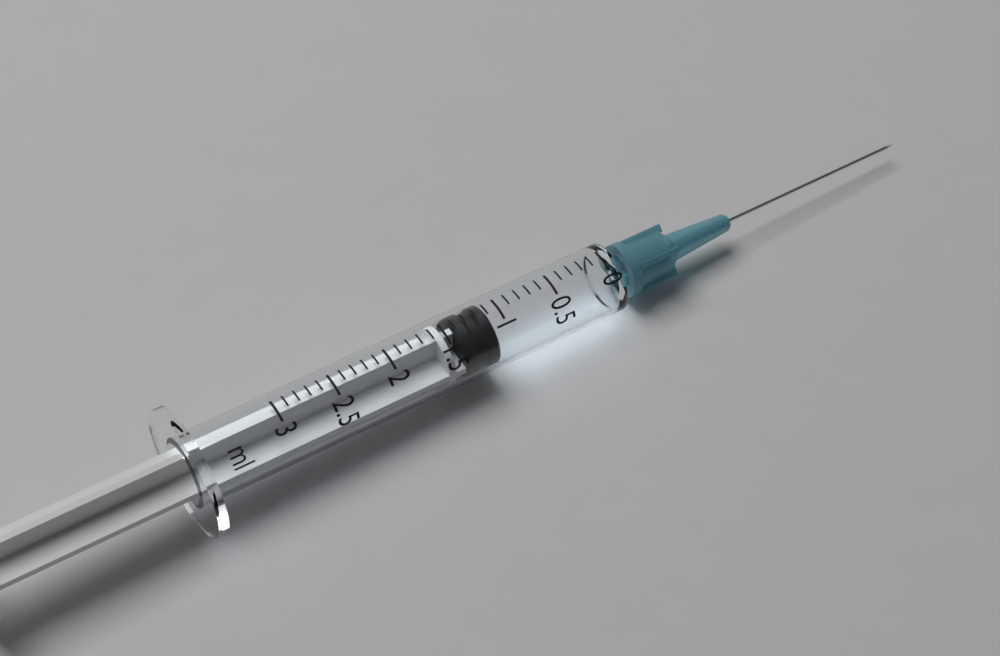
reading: 1.1 ml
